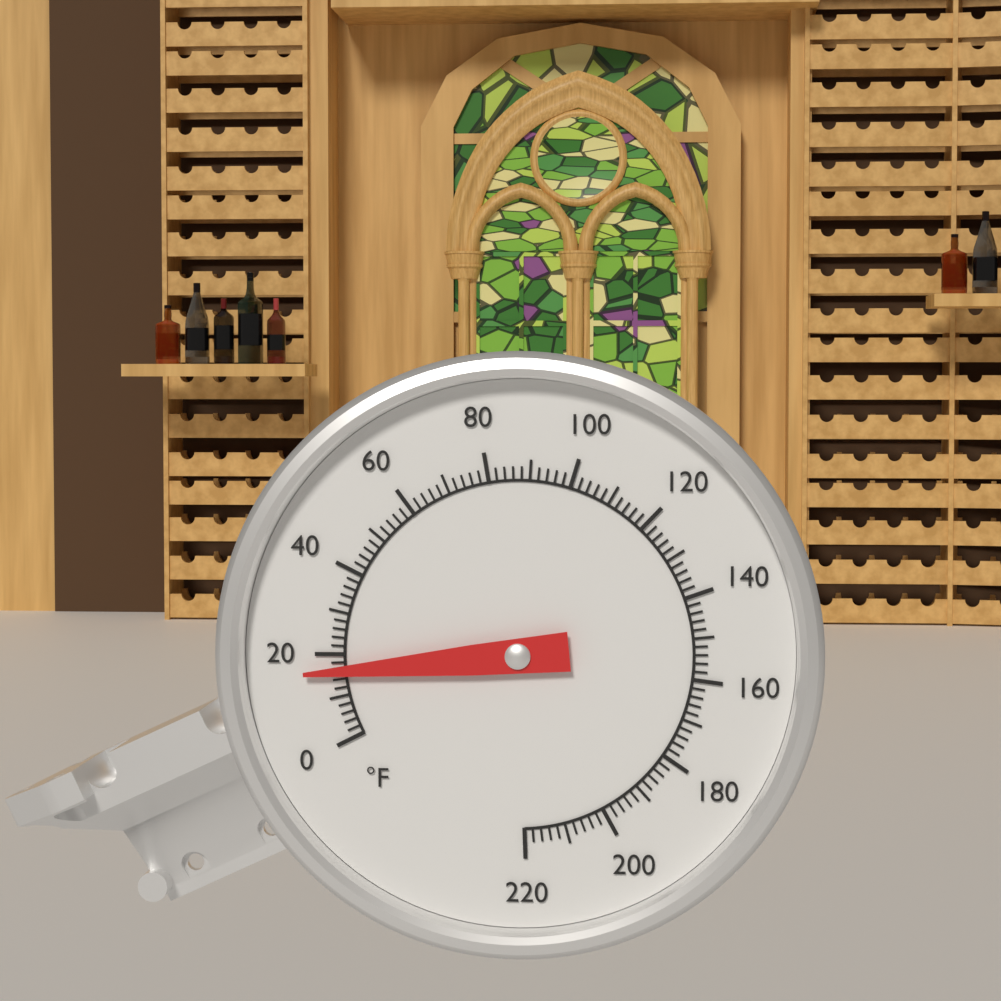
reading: 16 °F
